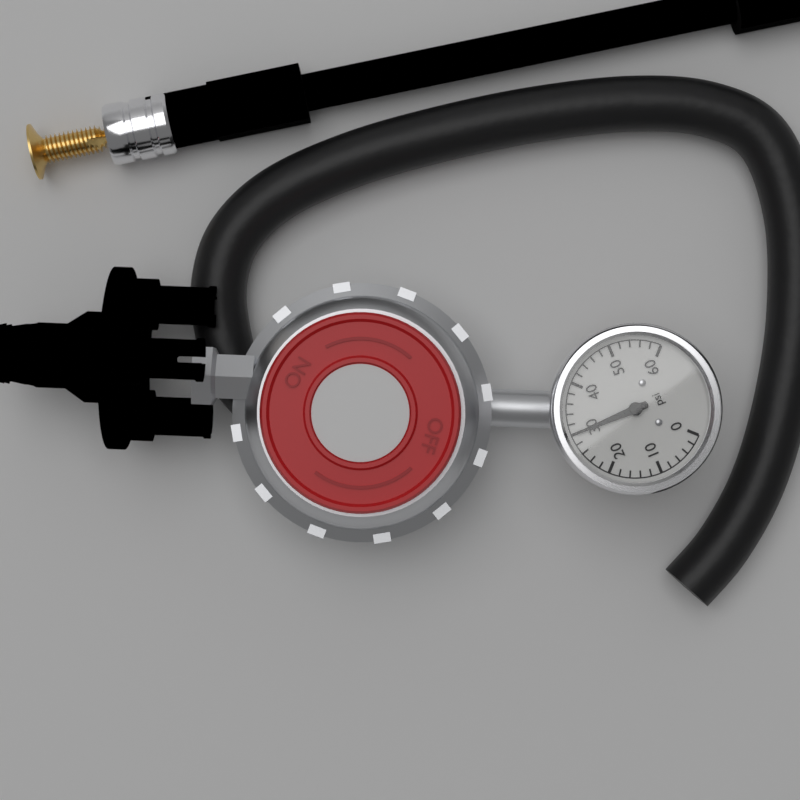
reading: 30 psi
